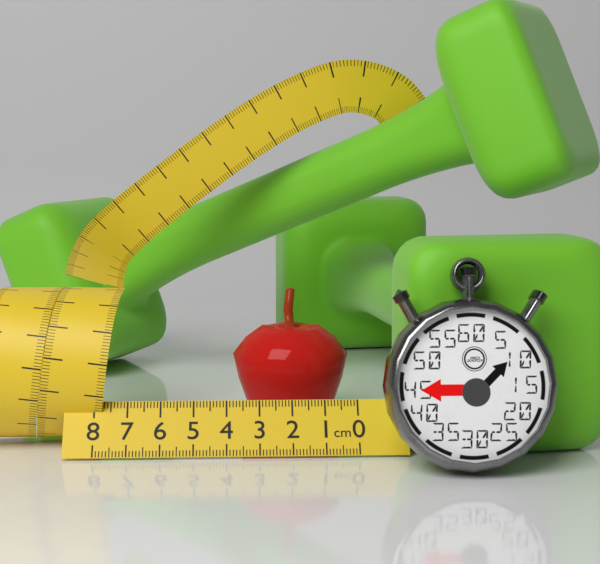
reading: 3.8 cm
